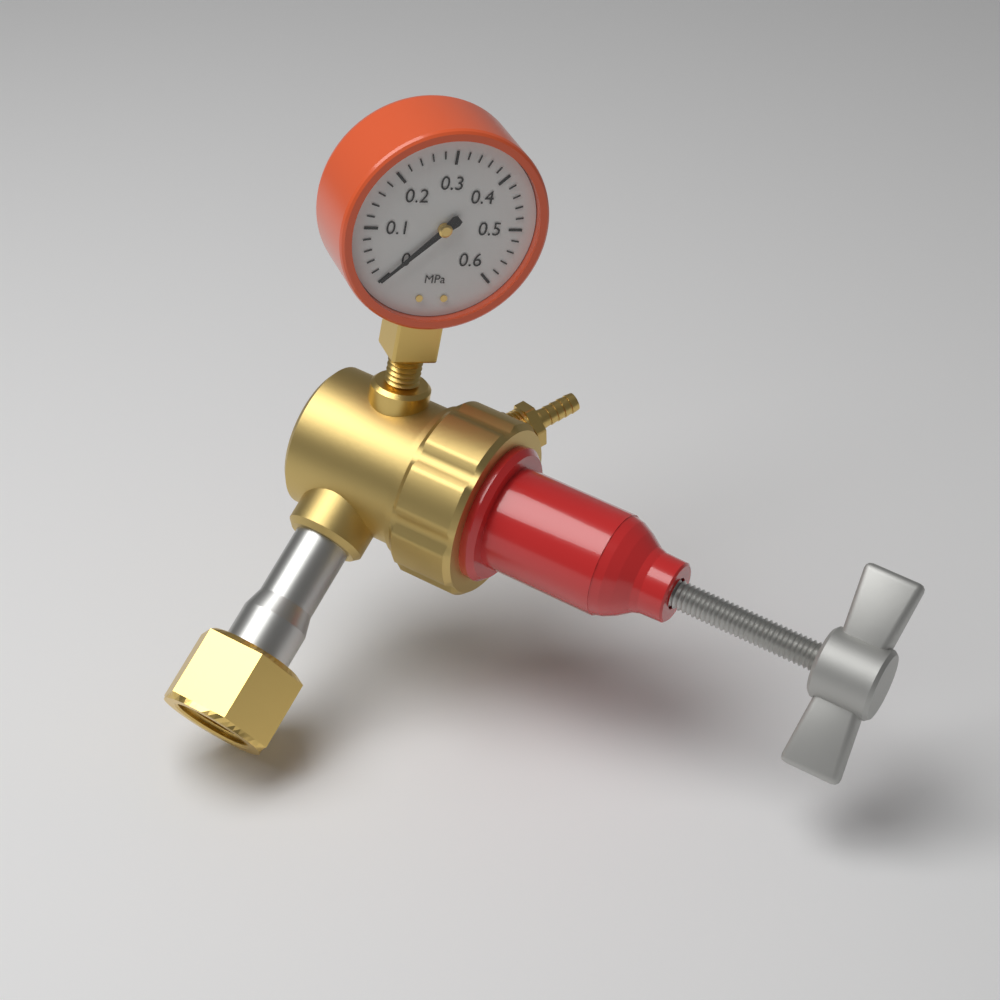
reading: 0.00 MPa
